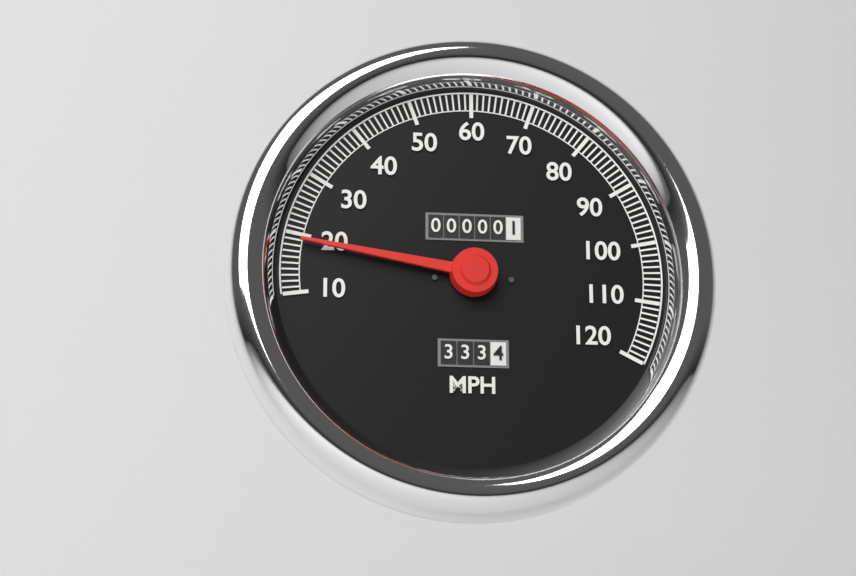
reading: 19 MPH
